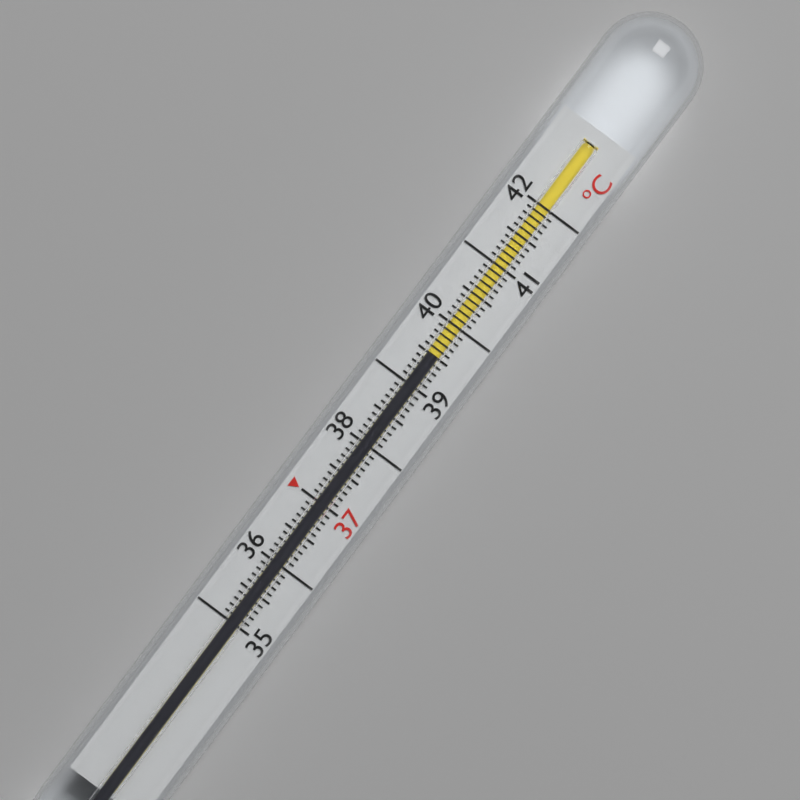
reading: 39.5 °C
